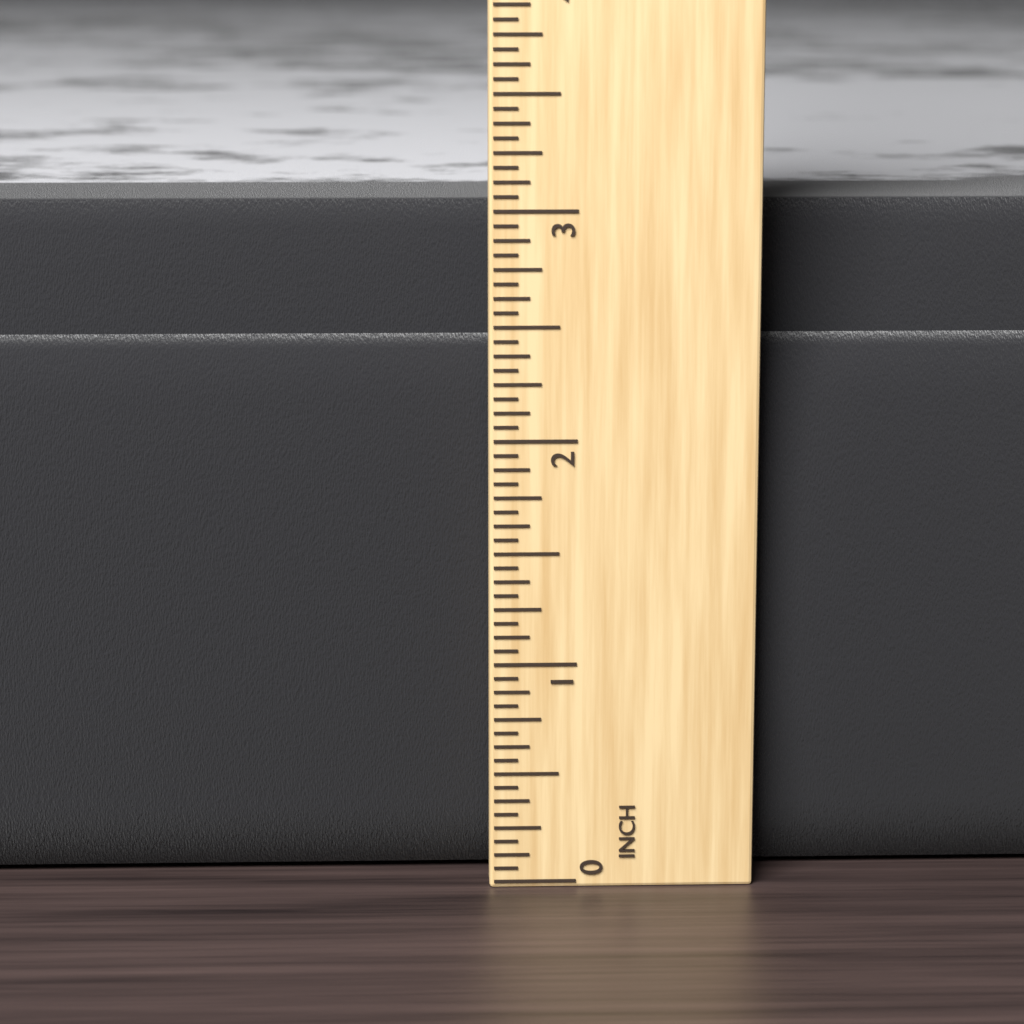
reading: 3.0000 in
